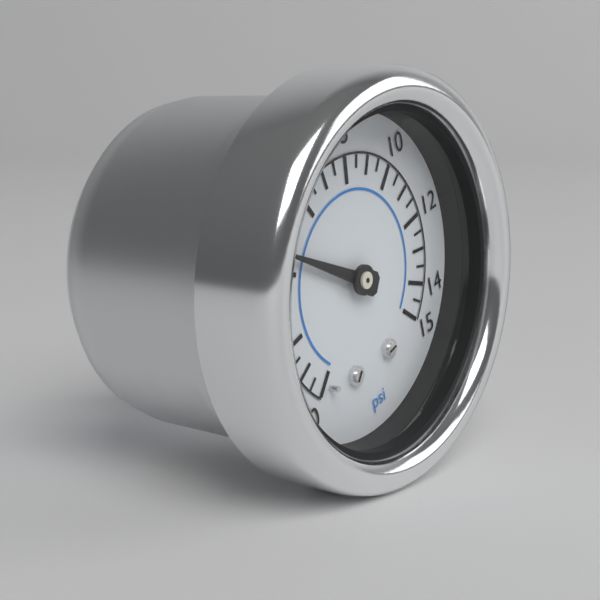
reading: 4.5 psi
